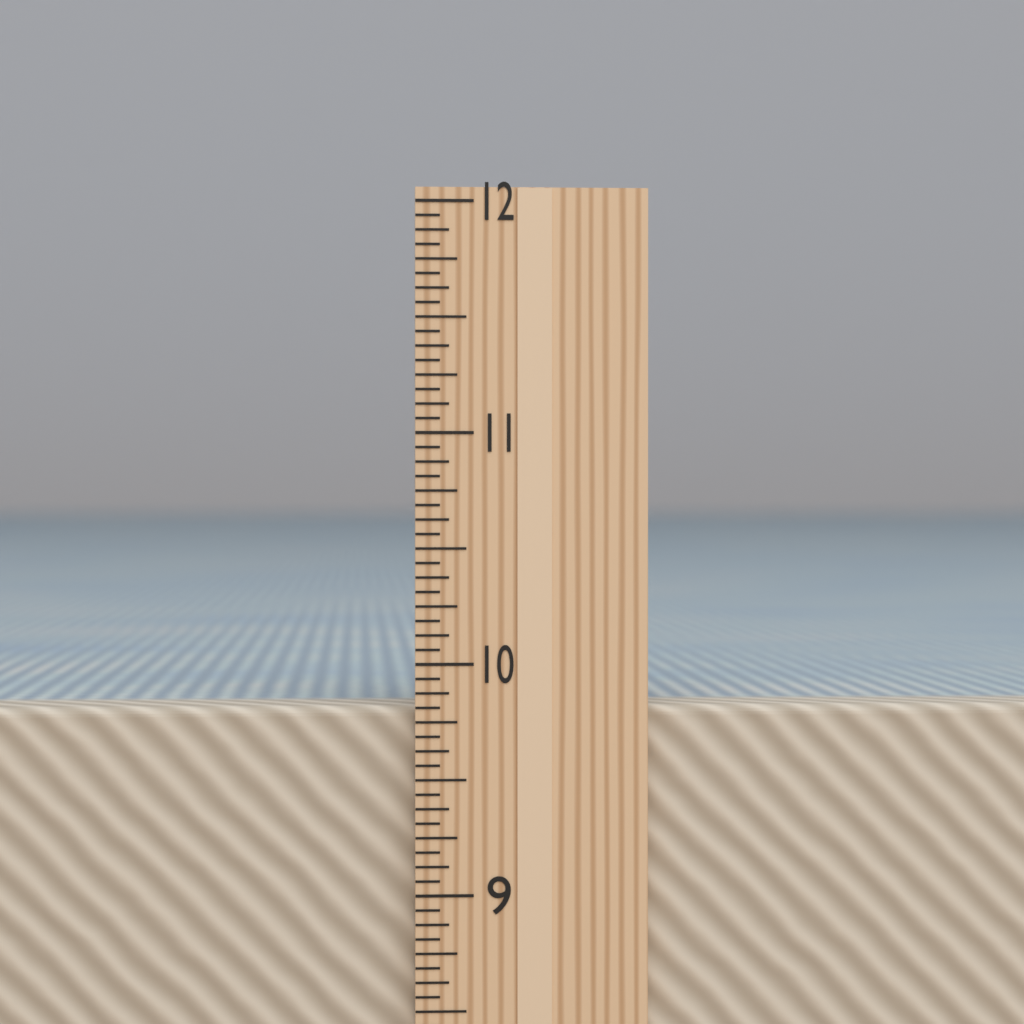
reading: 9.8125 in
